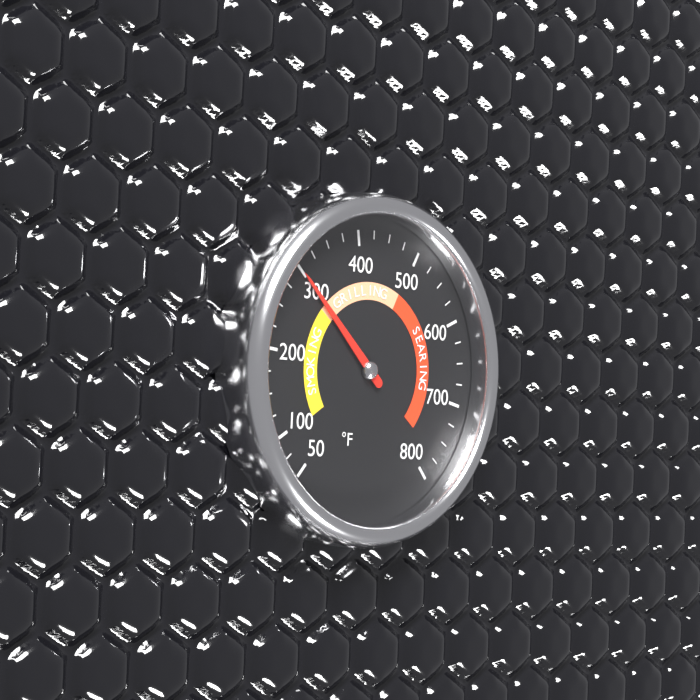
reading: 300 °F
